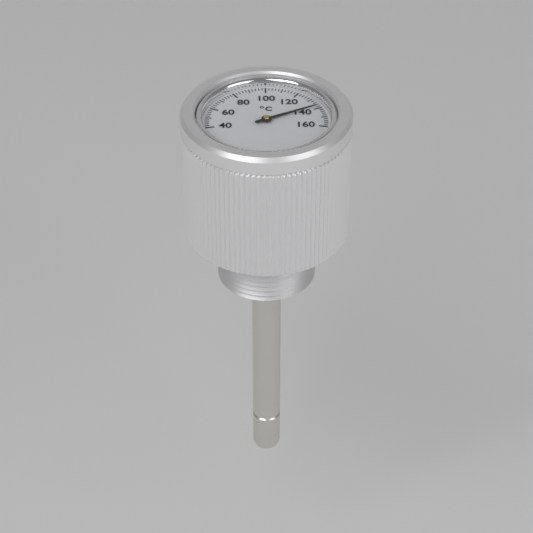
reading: 138 °C
